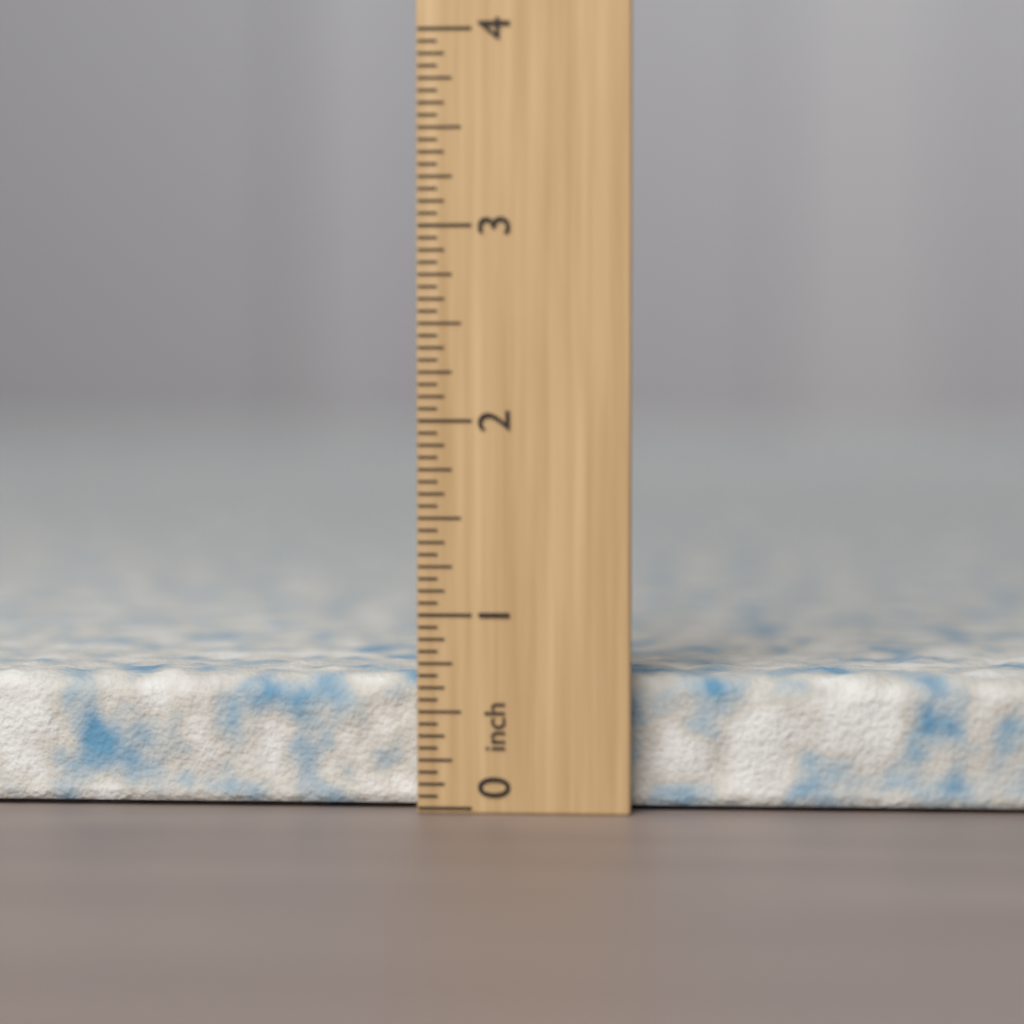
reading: 0.6875 inch
